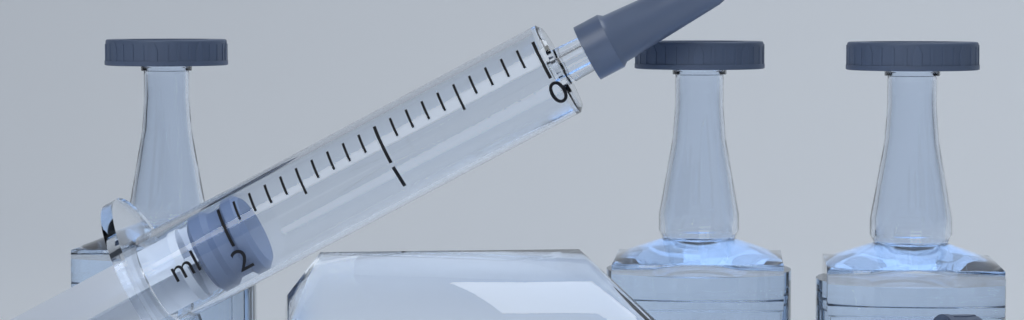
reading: 1.9 ml
